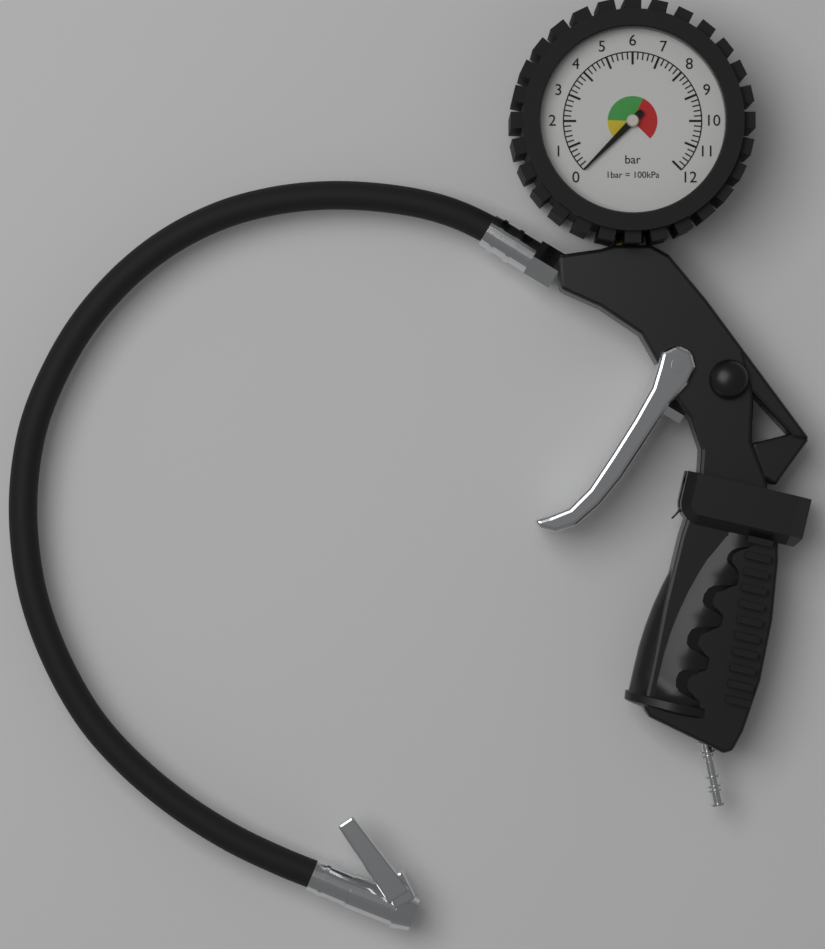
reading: 0.0 bar
